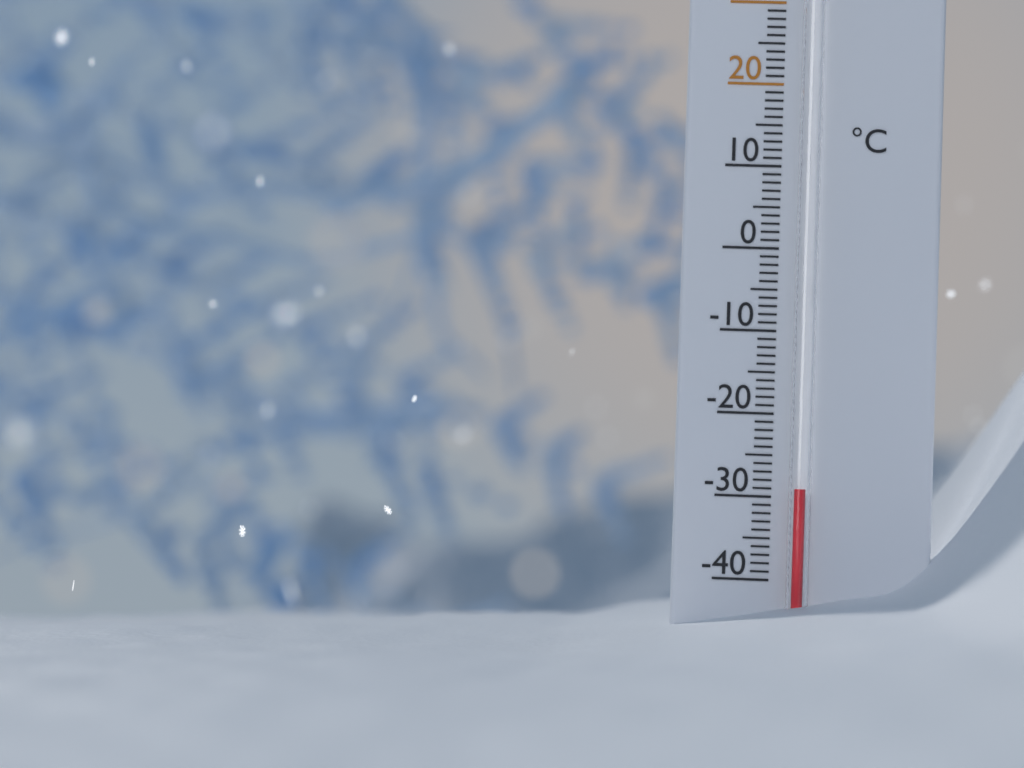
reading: -29 °C
